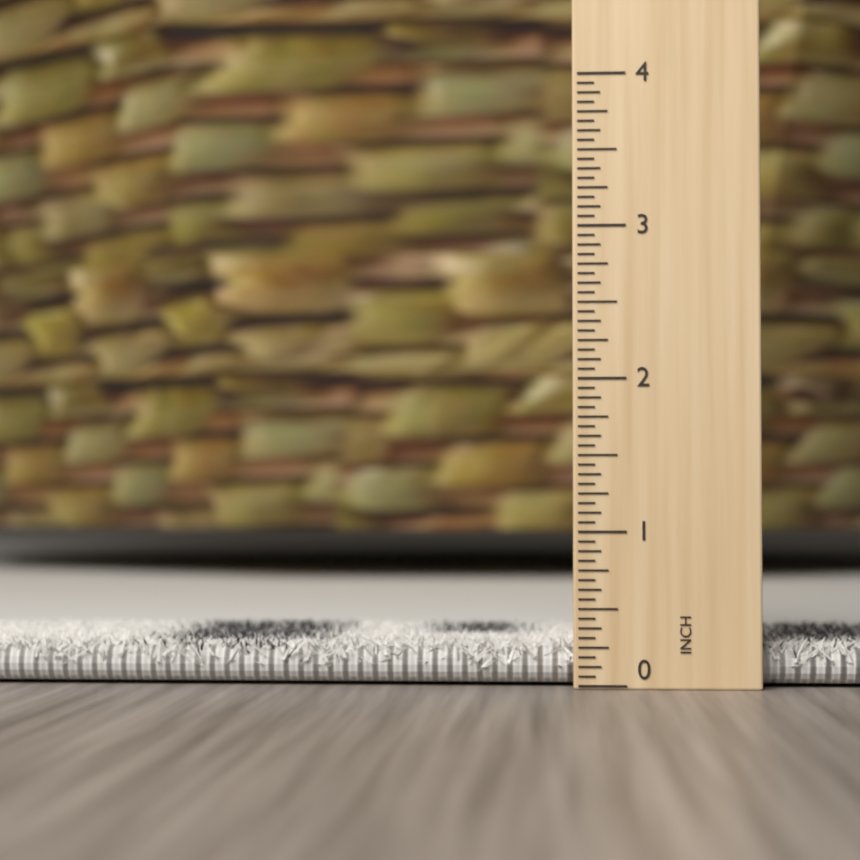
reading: 0.3125 inch
